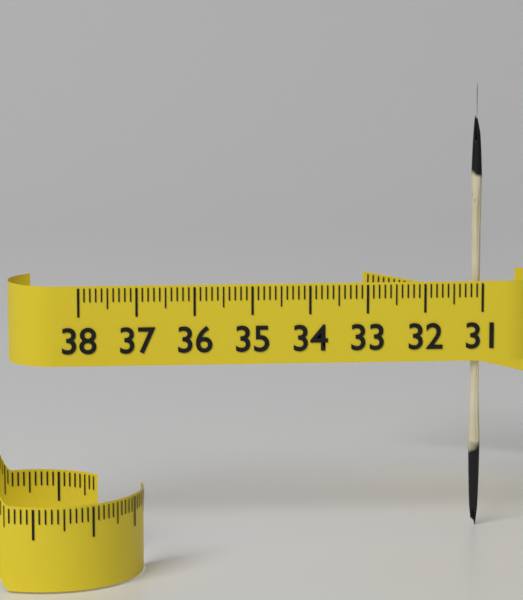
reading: 31.2 (no unit)
